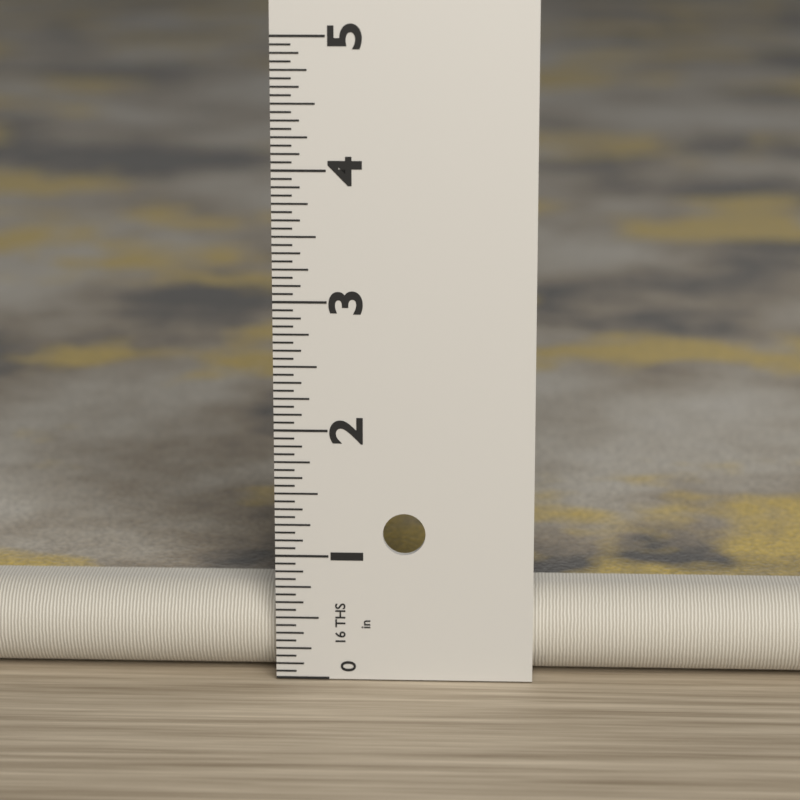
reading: 0.6875 in
